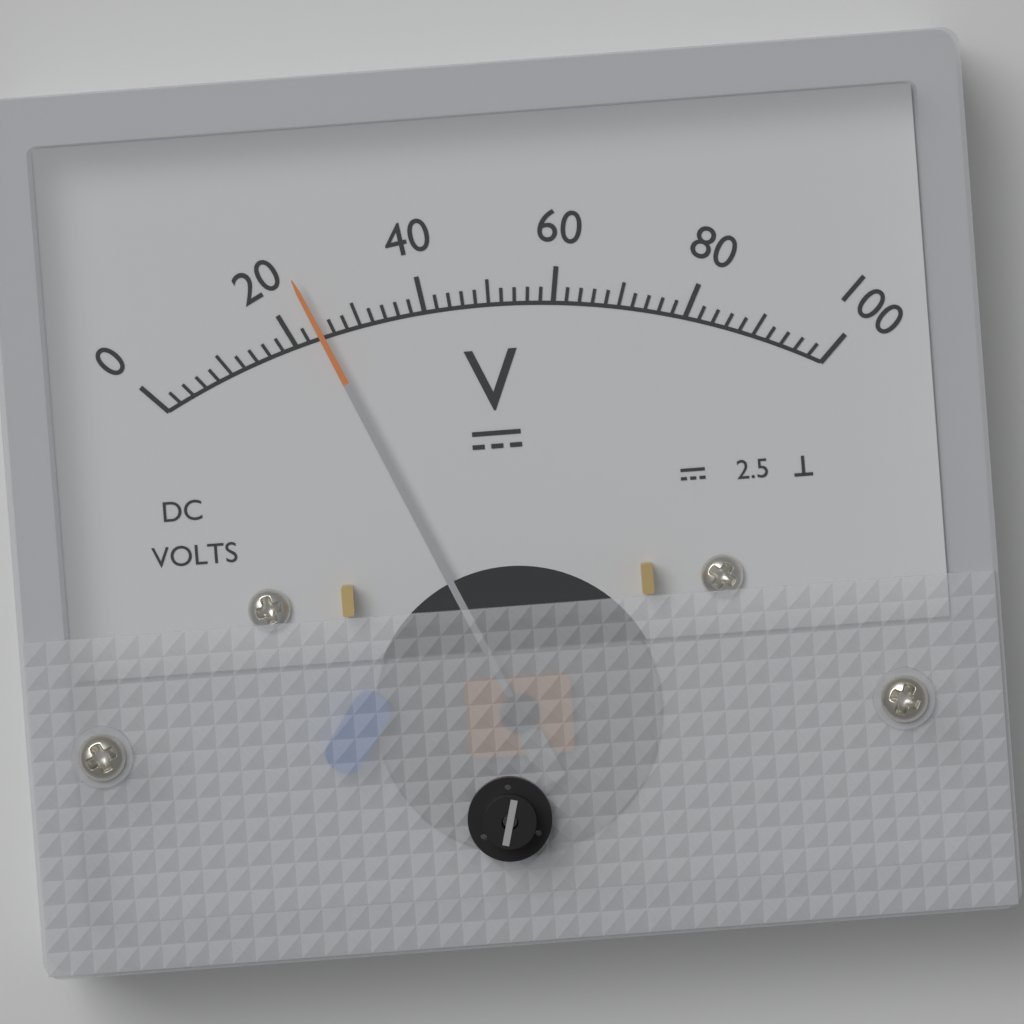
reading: 24 V
